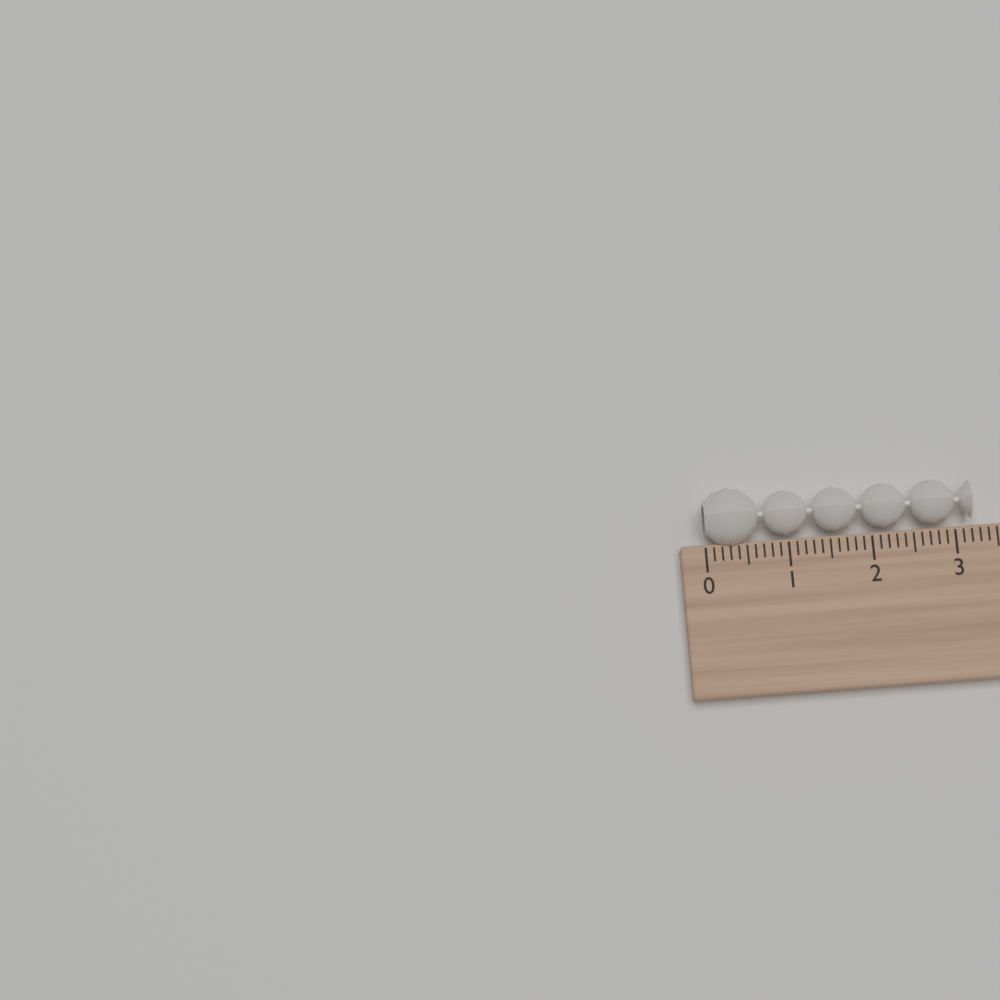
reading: 3.2 (no unit)
